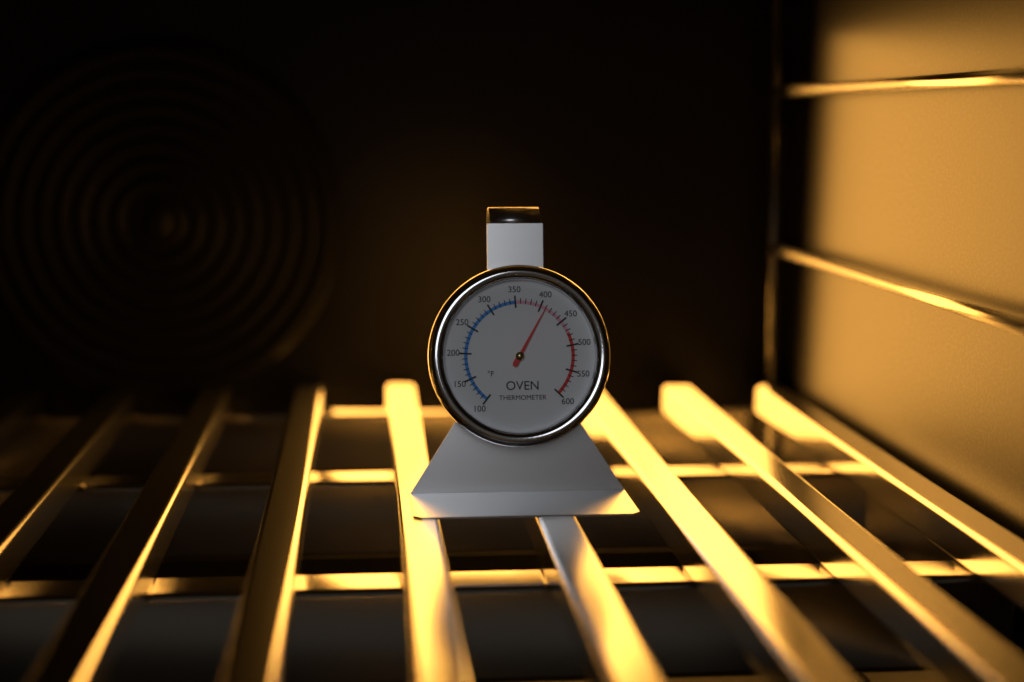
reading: 410 °F
